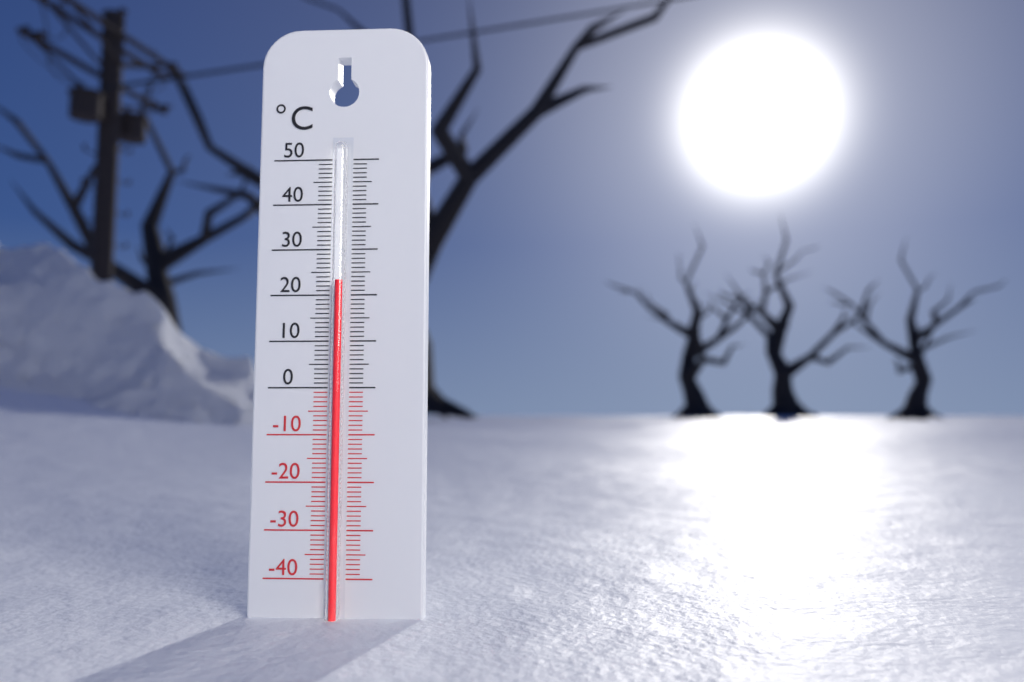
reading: 23 °C
